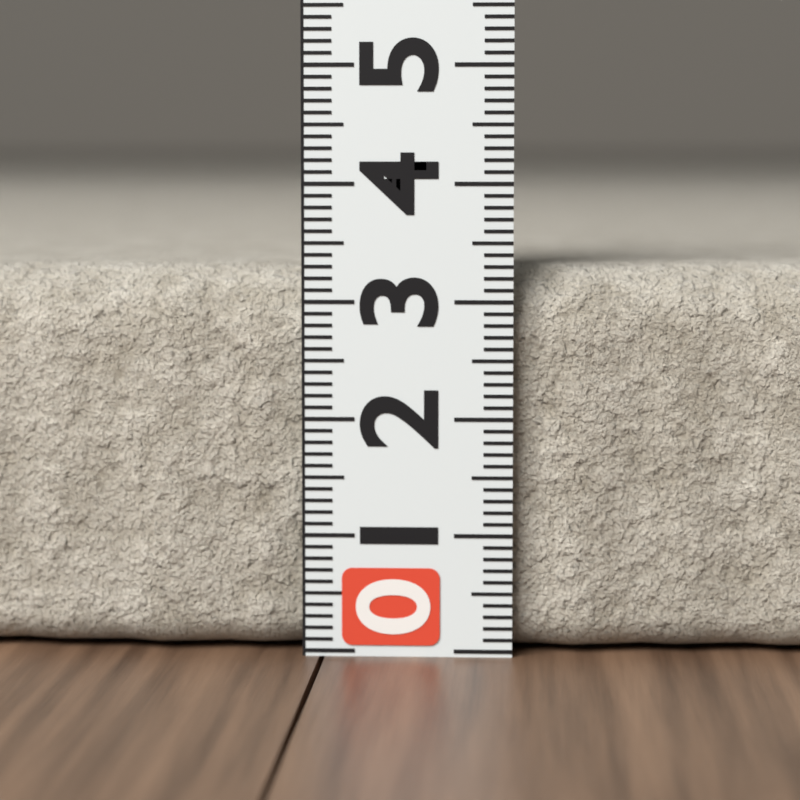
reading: 3.3 (no unit)
